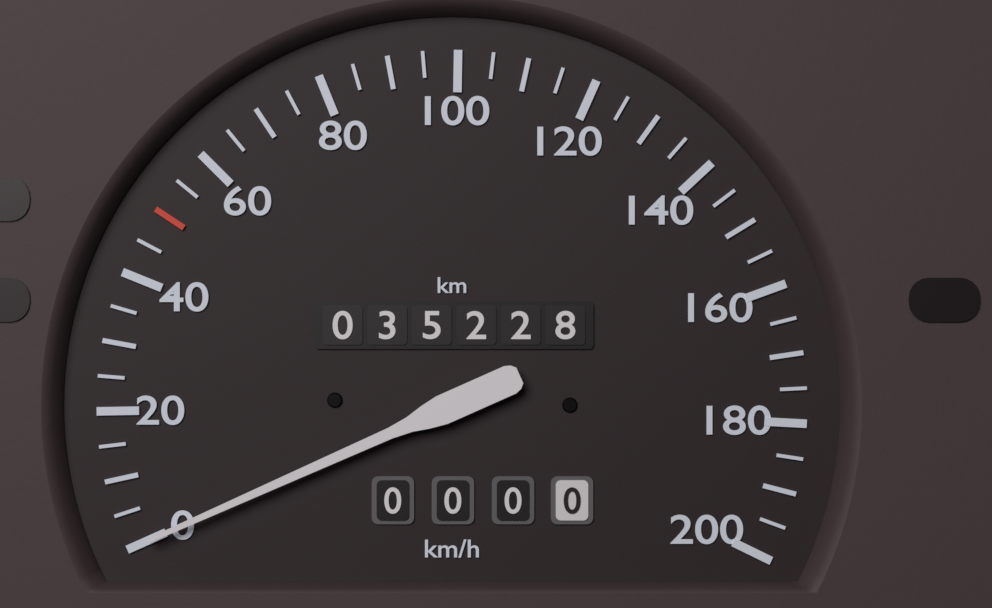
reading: 0 km/h
